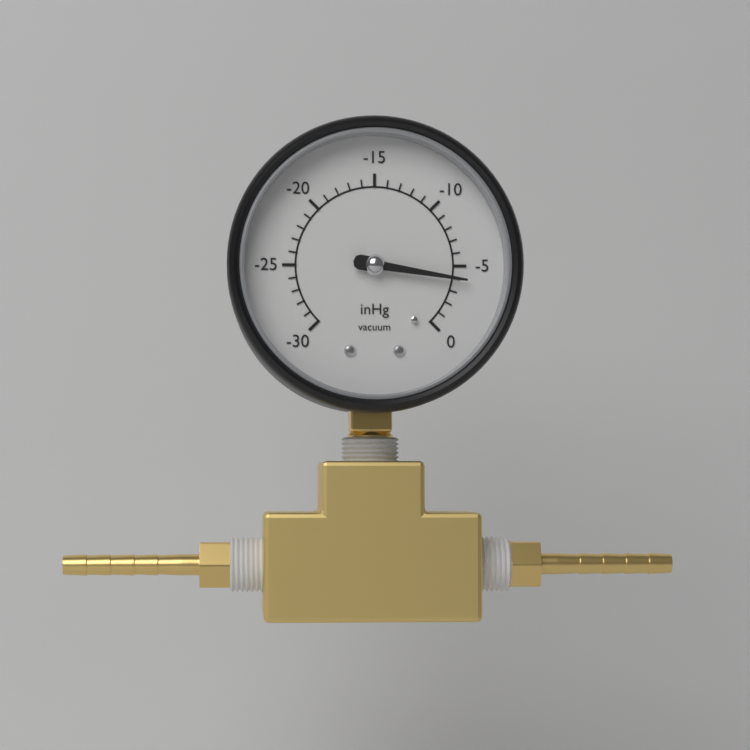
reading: -4 inHg
